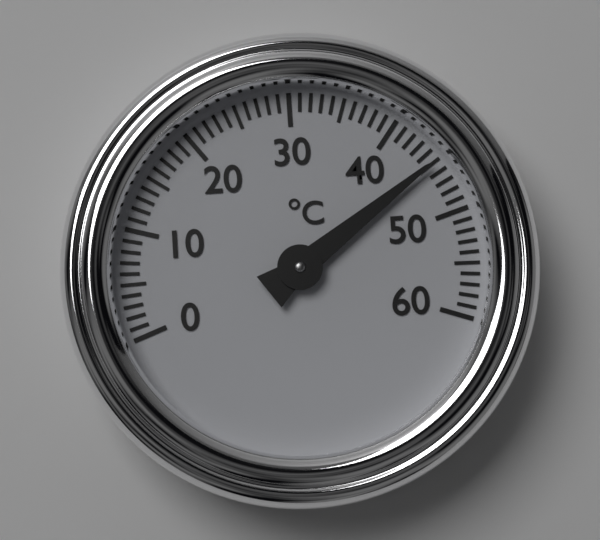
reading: 45 °C
